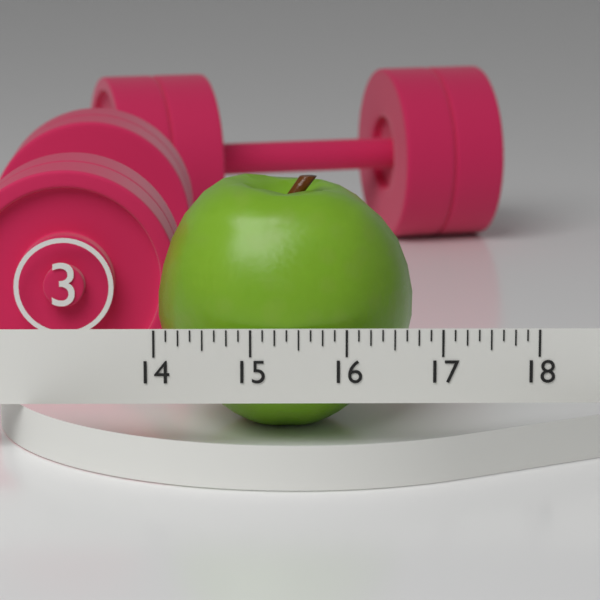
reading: 16.750 (no unit)
